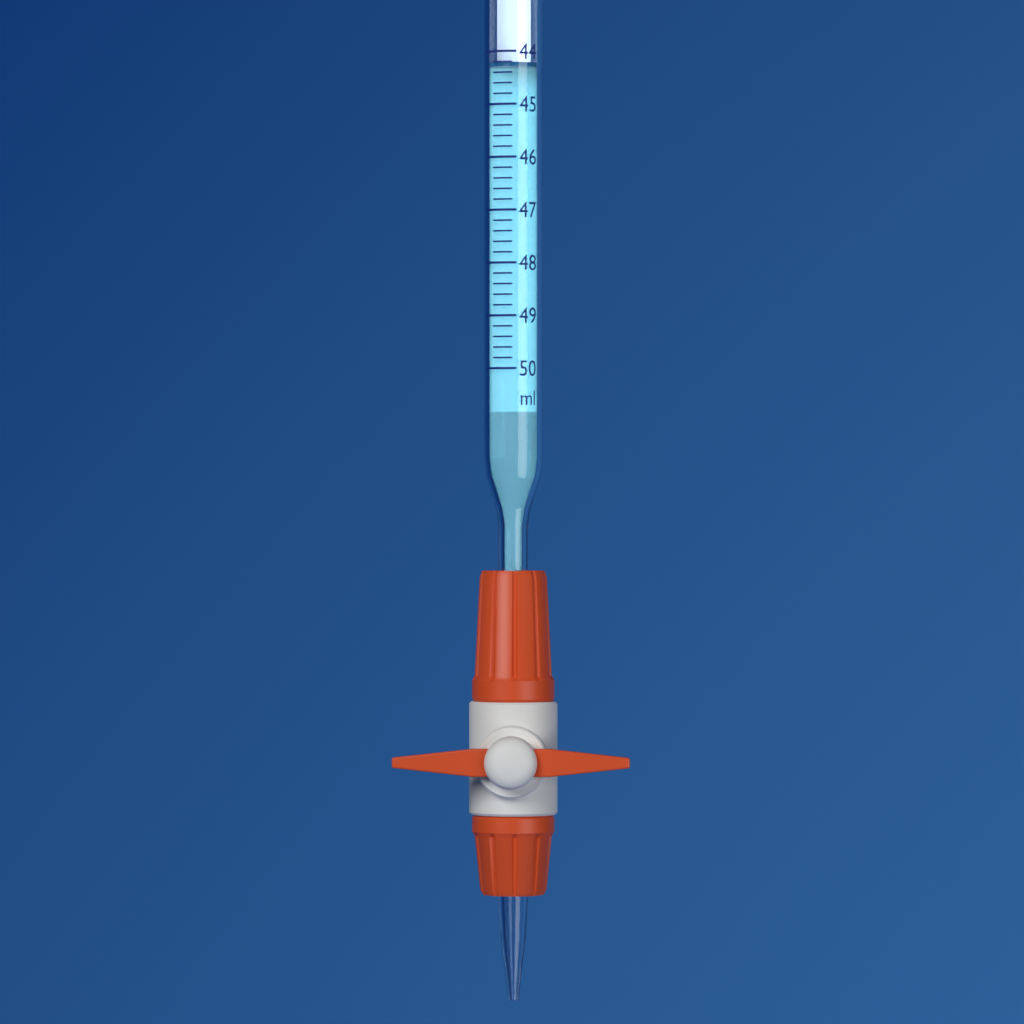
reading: 44.2 ml
